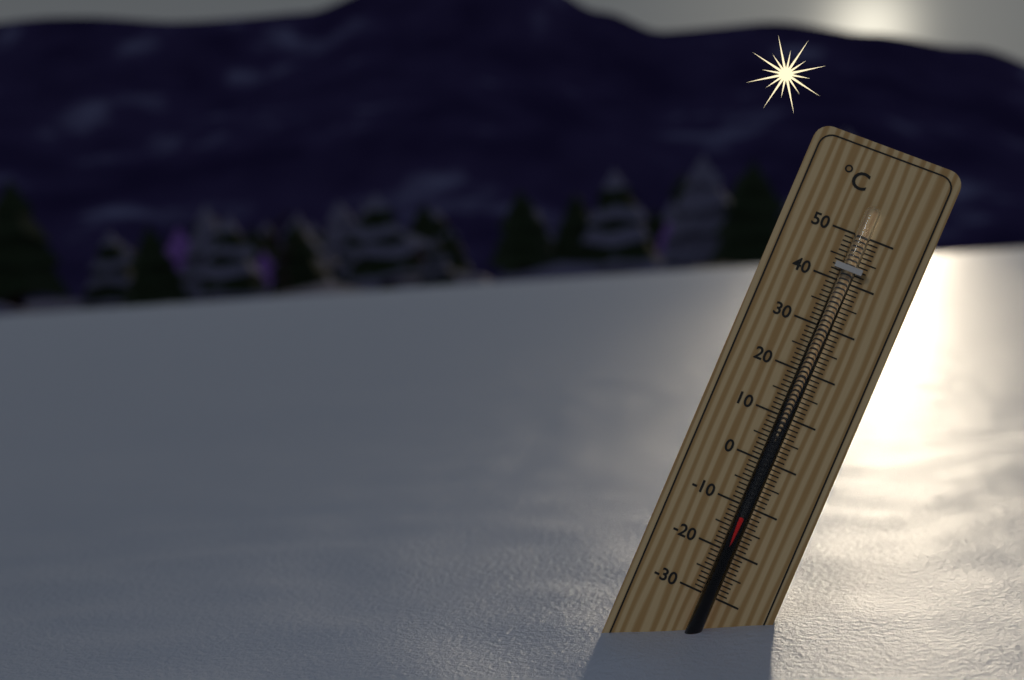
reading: -12 °C
